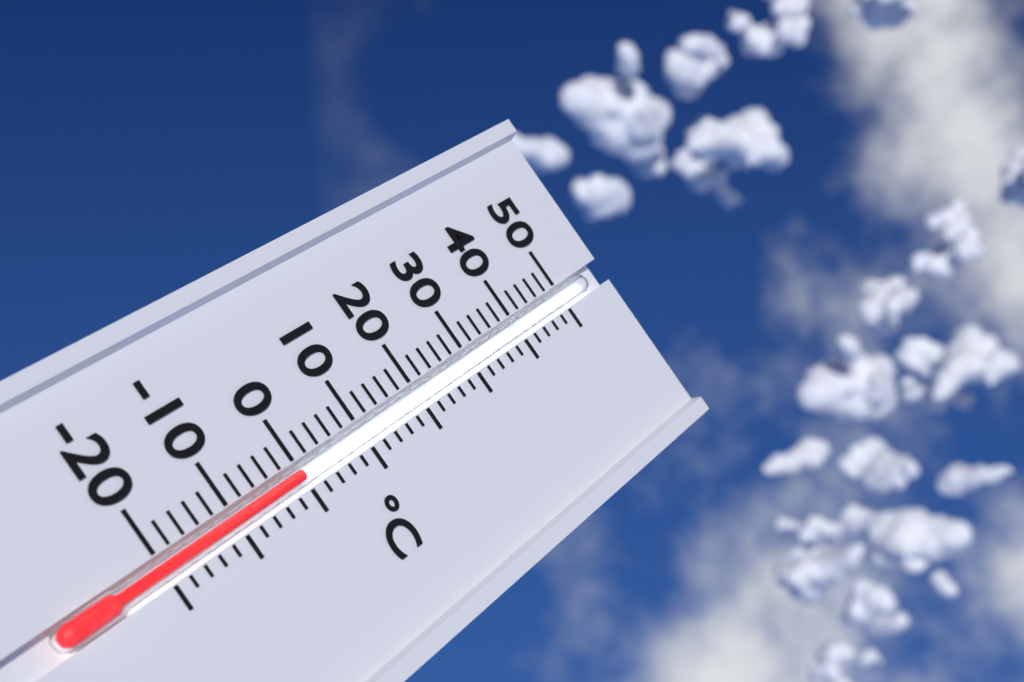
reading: 0 °C
